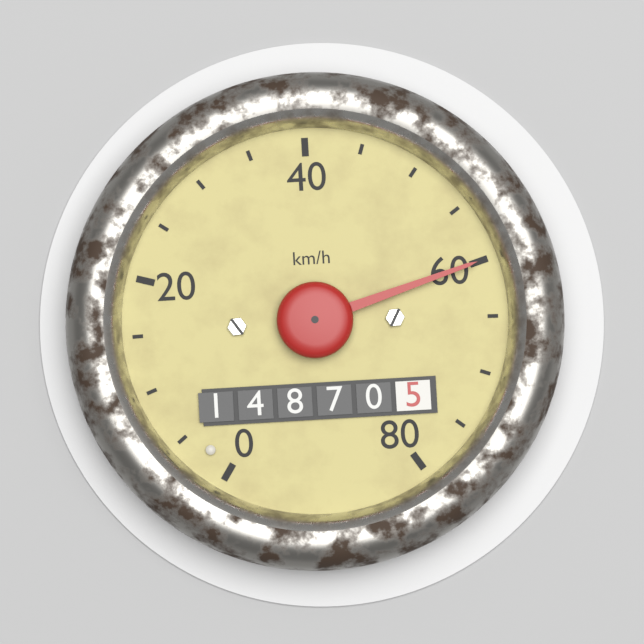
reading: 60 km/h
